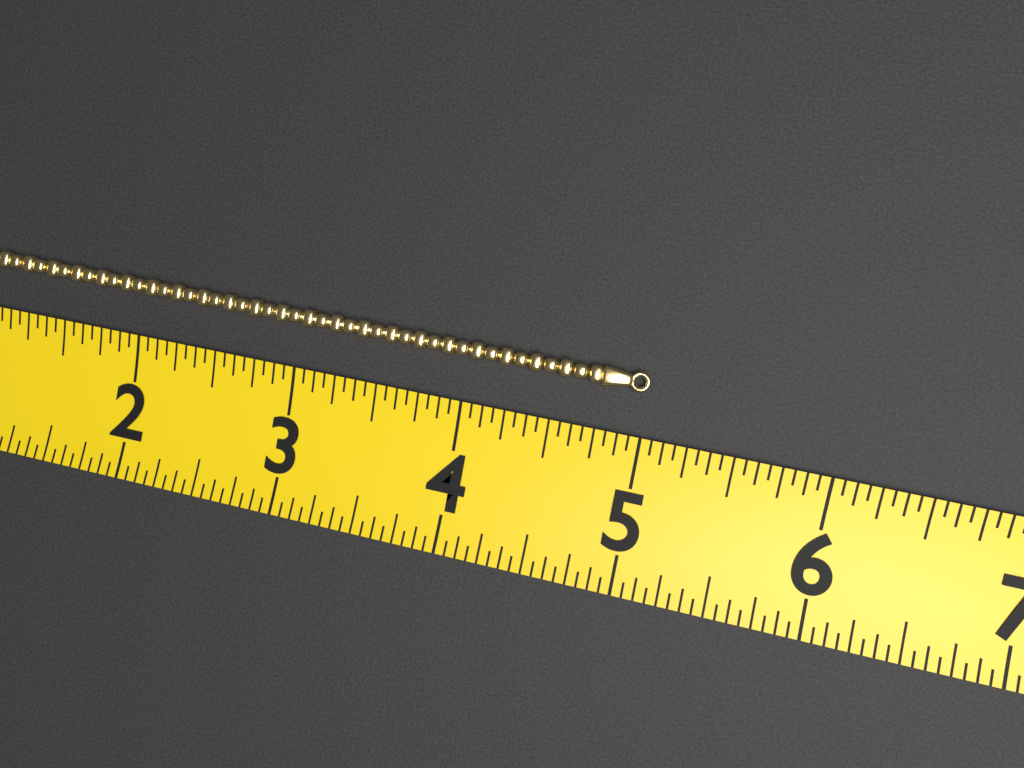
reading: 5.0000 (no unit)
